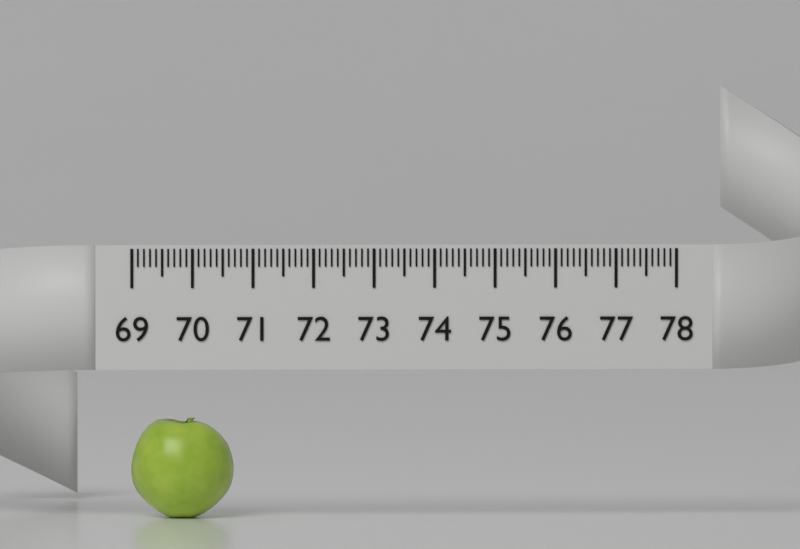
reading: 70.7 (no unit)
